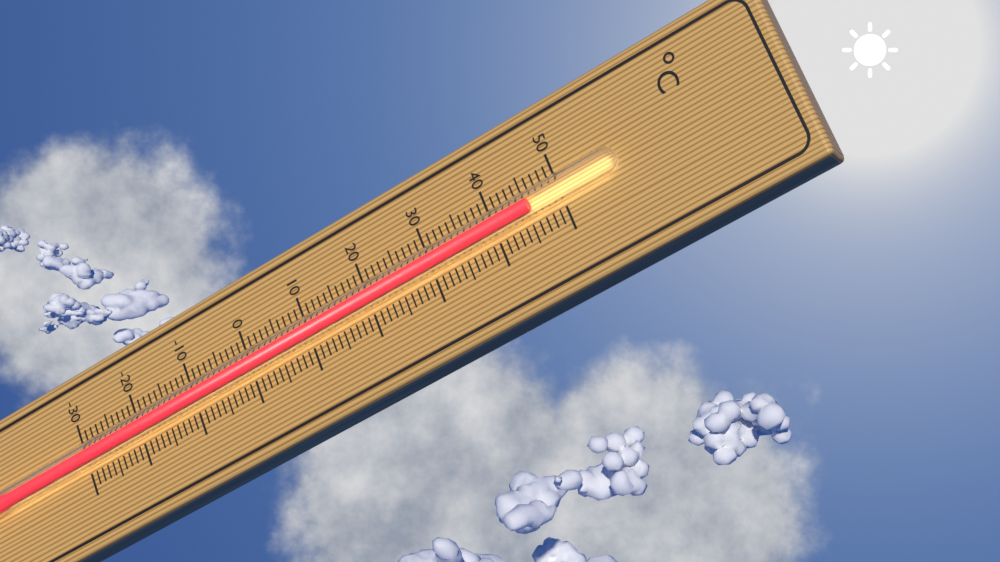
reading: 46 °C
